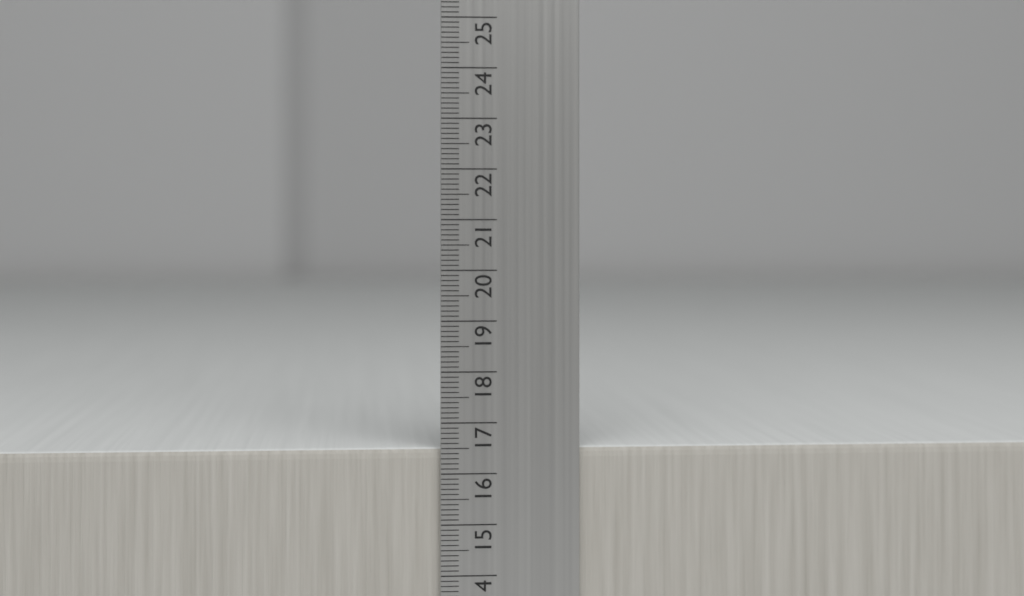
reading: 16.5 cm
